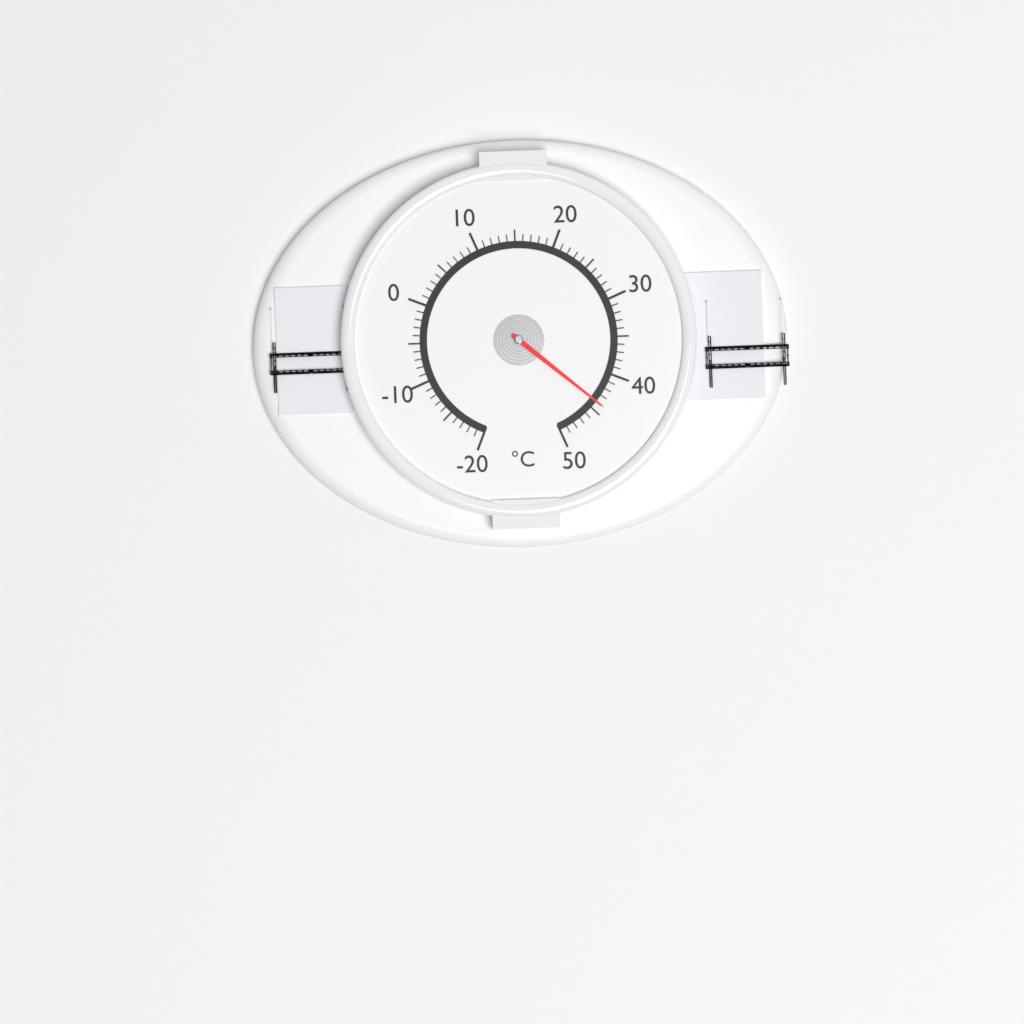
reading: 44 °C
